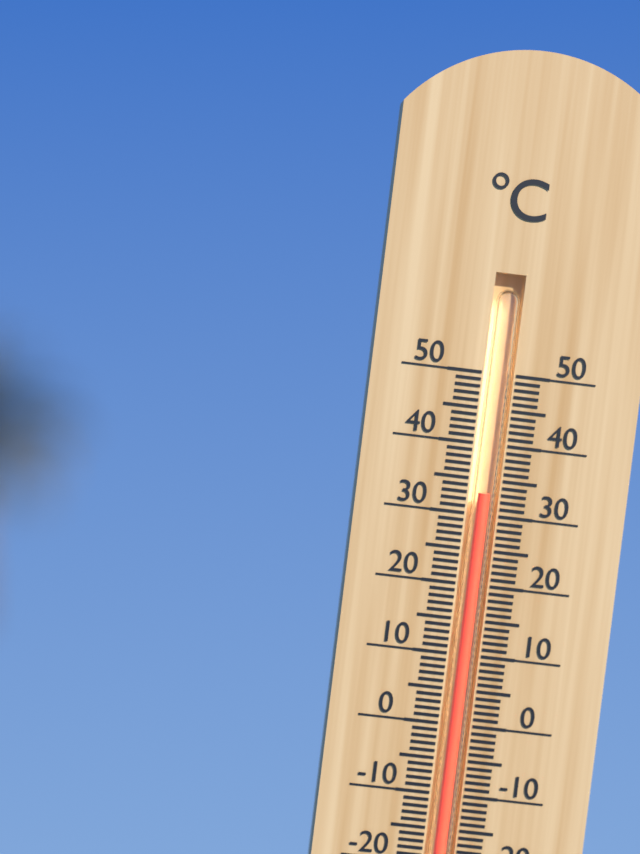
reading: 33 °C
